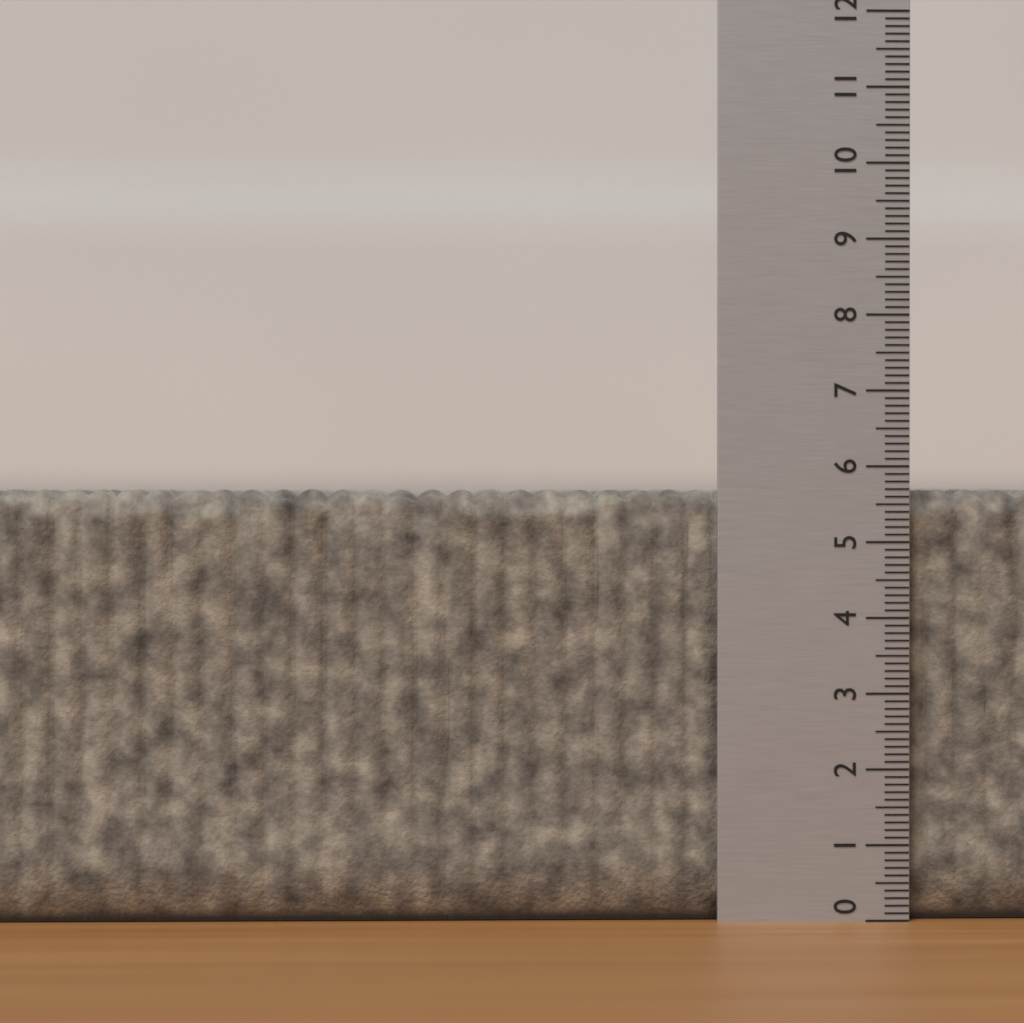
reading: 5.7 (no unit)
